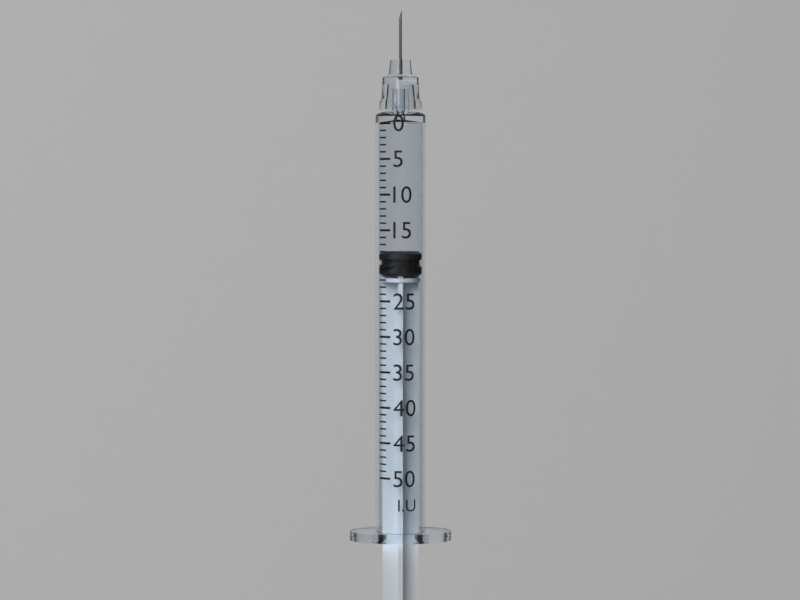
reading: 18 I.U.
